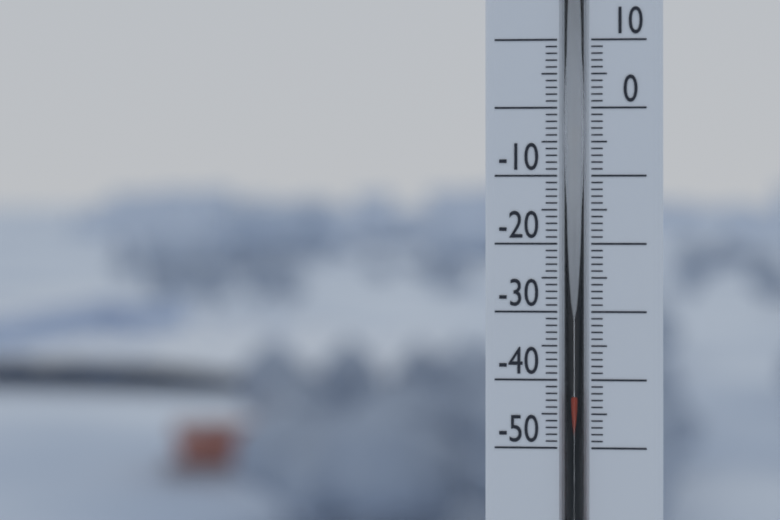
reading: -42 (no unit)
